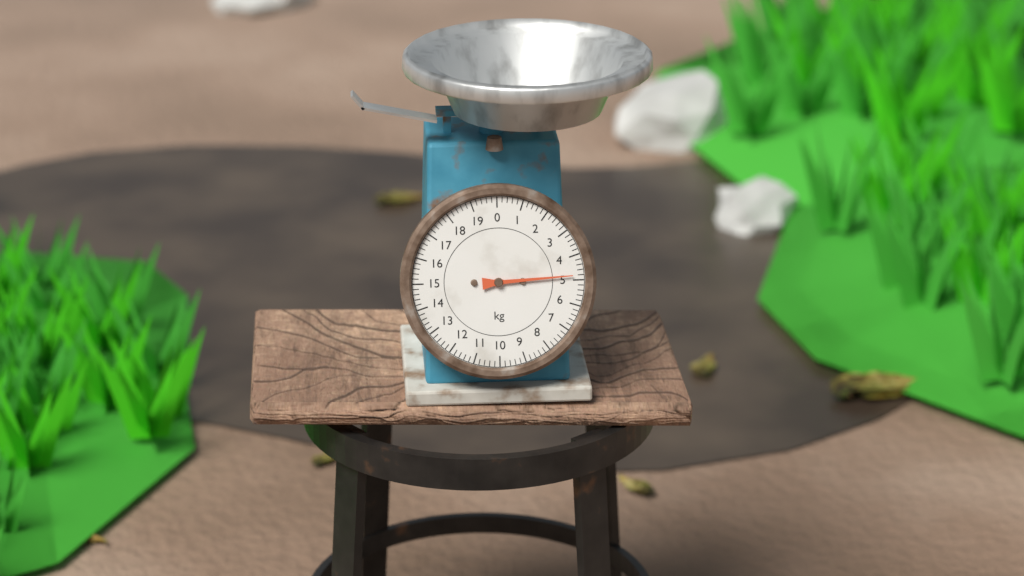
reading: 4.8 kg
